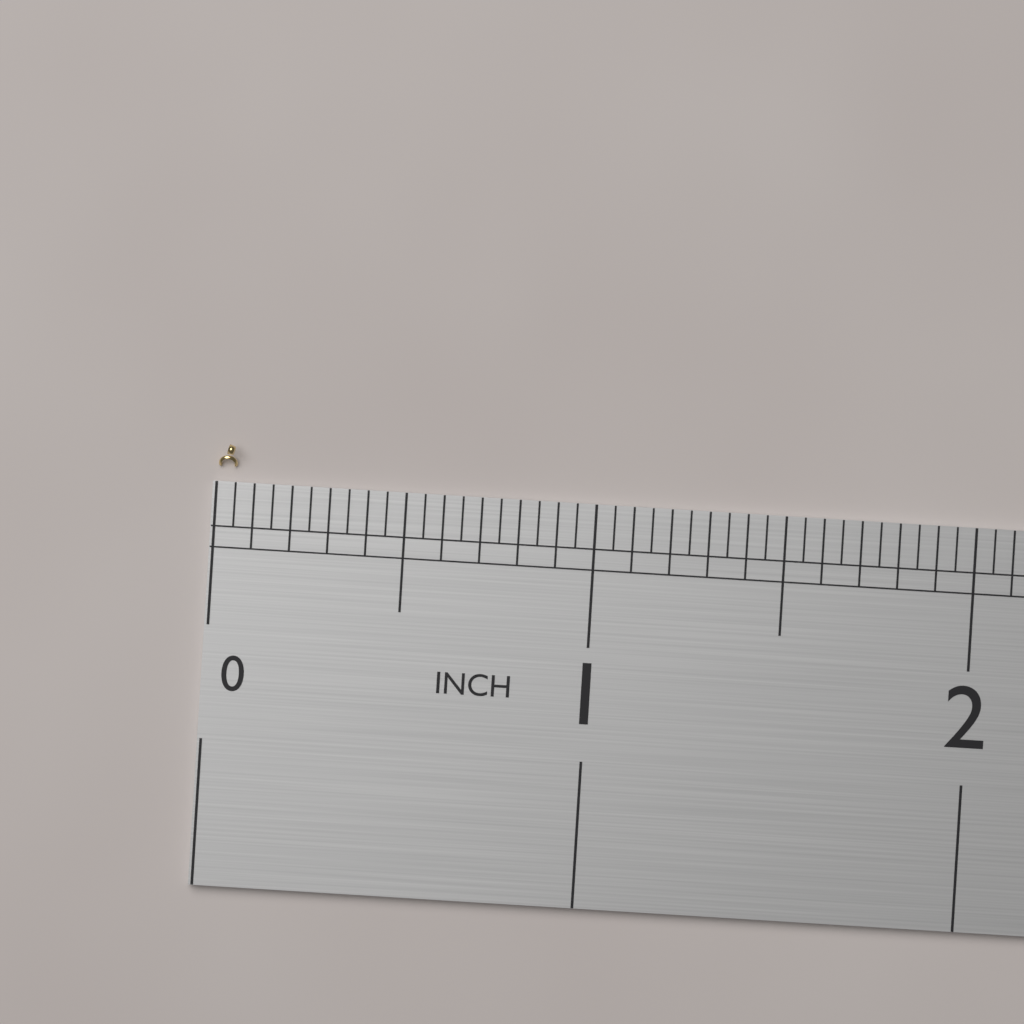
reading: 0.05 in
